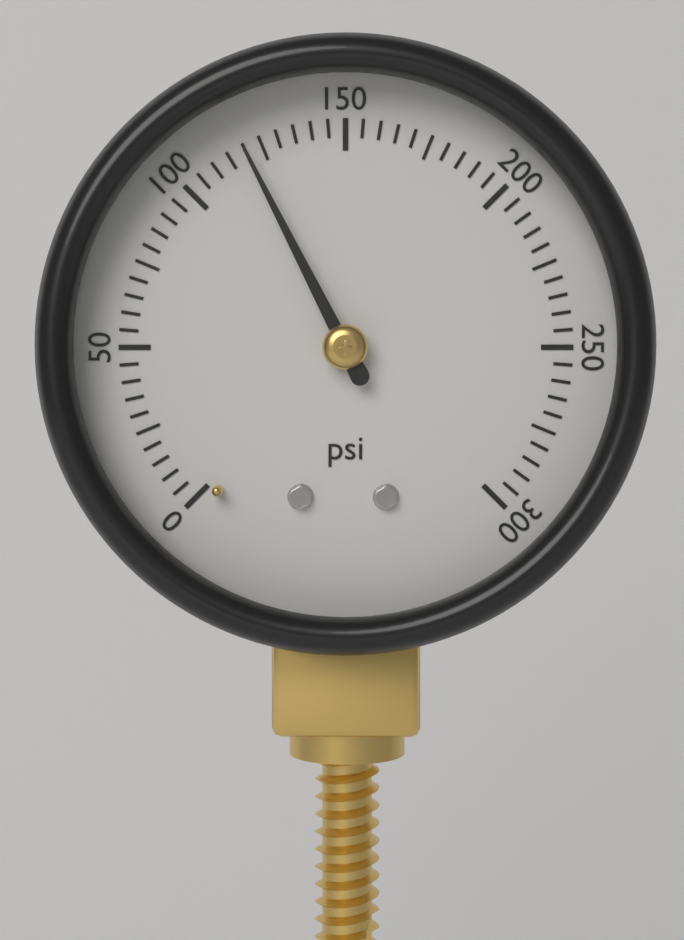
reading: 120 psi
